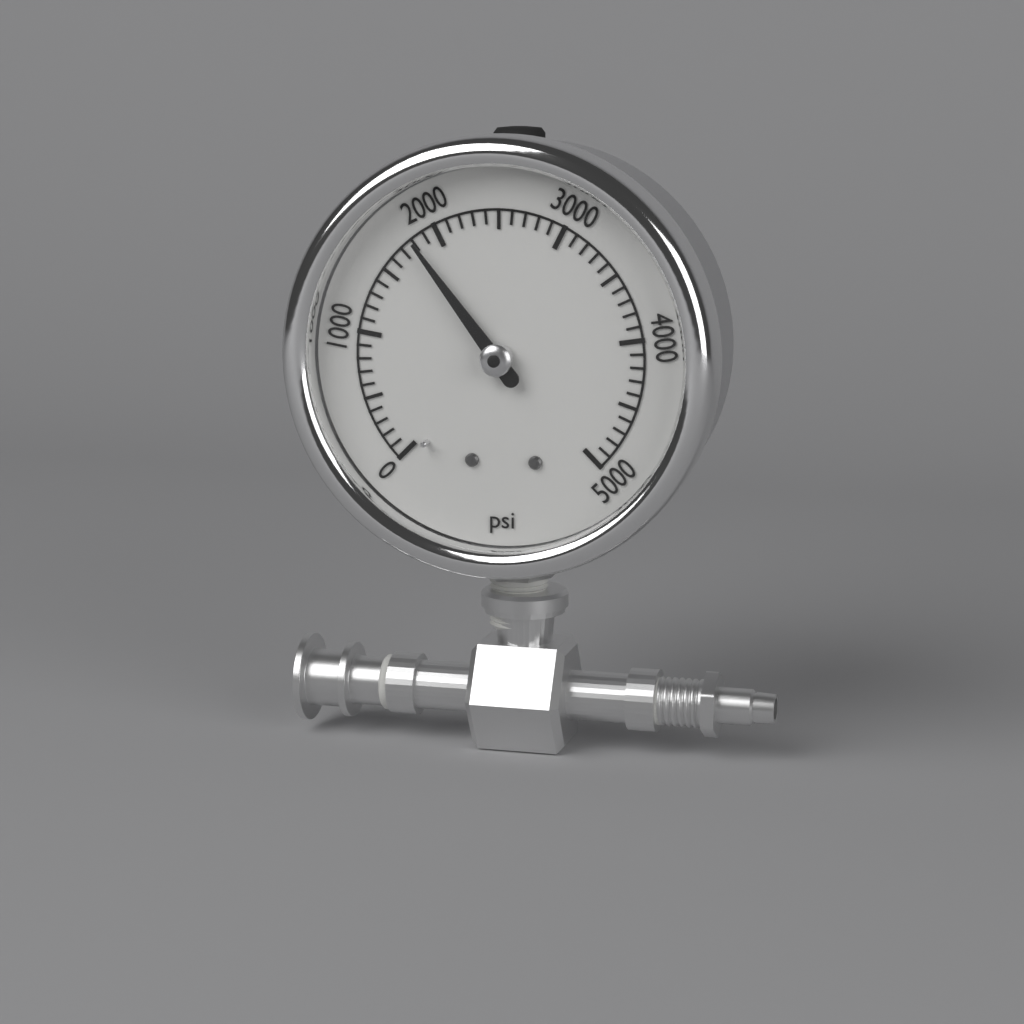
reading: 1800 psi
